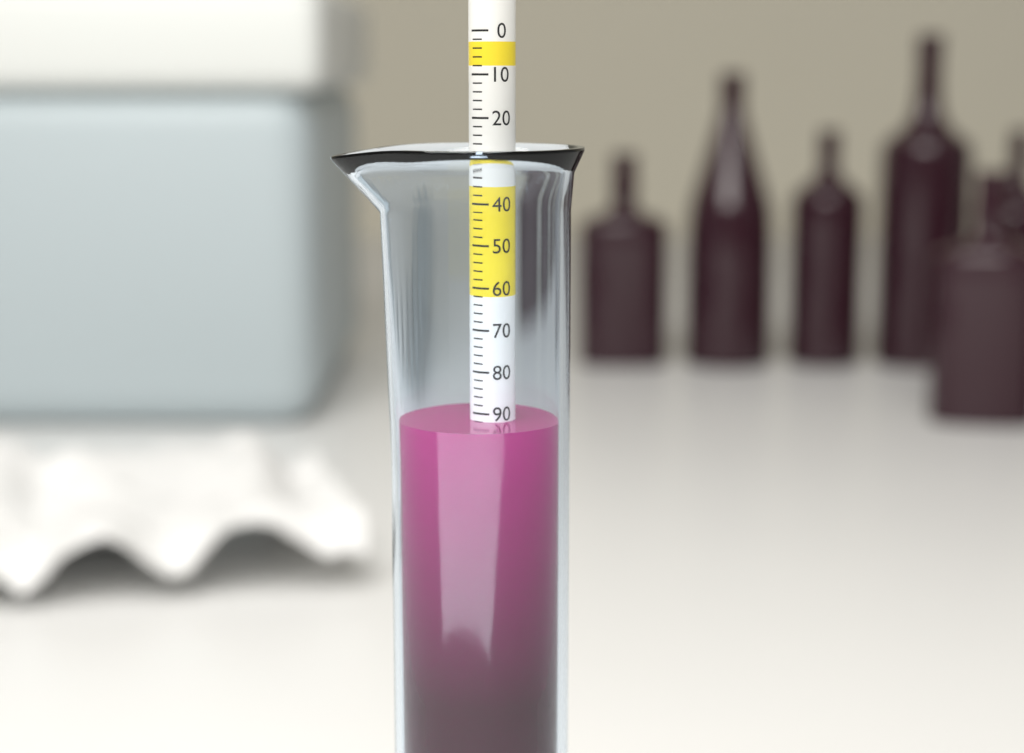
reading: 92 (no unit)
